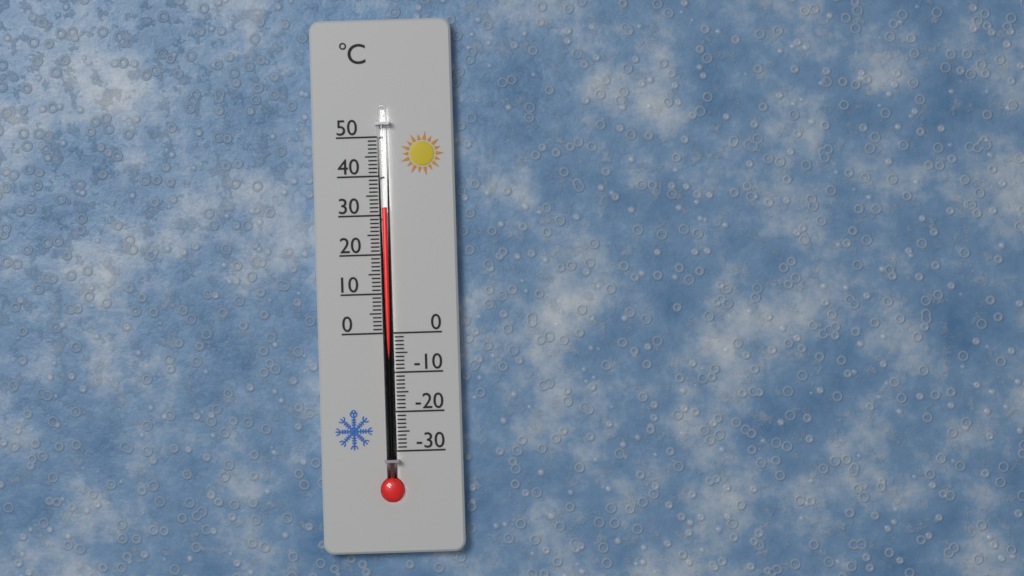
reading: 32 °C
